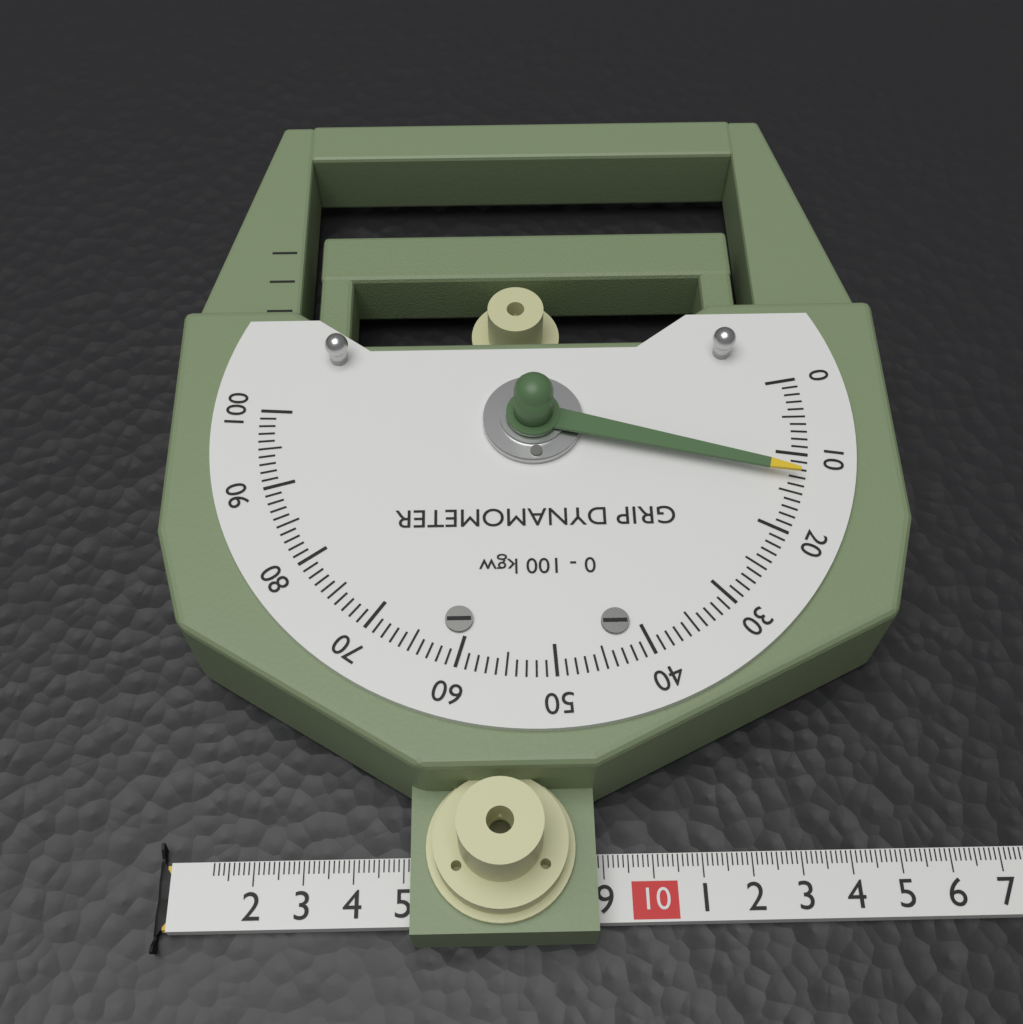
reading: 13 kgw
